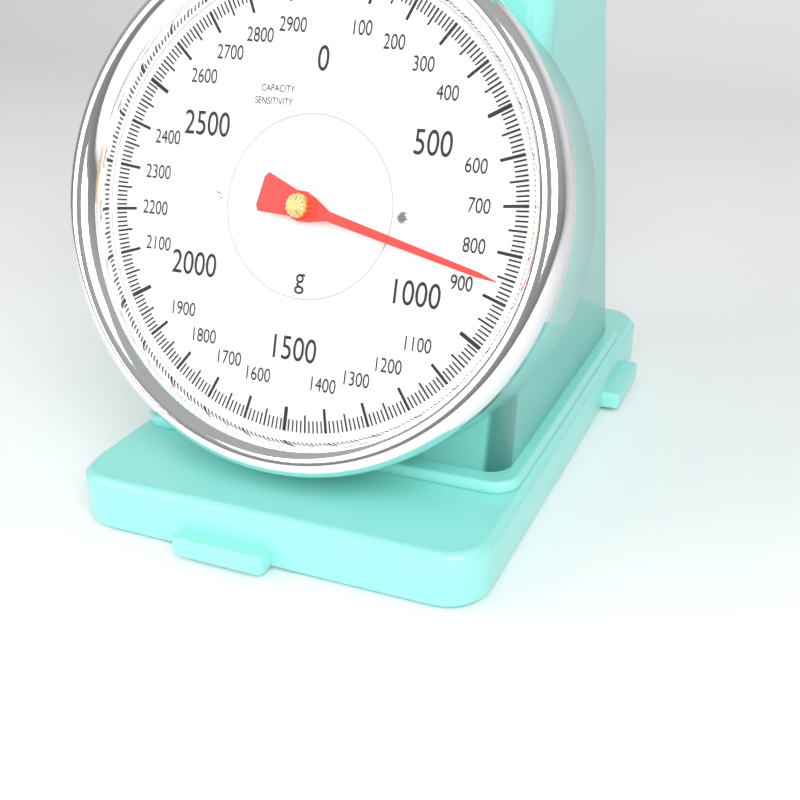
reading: 860 g
